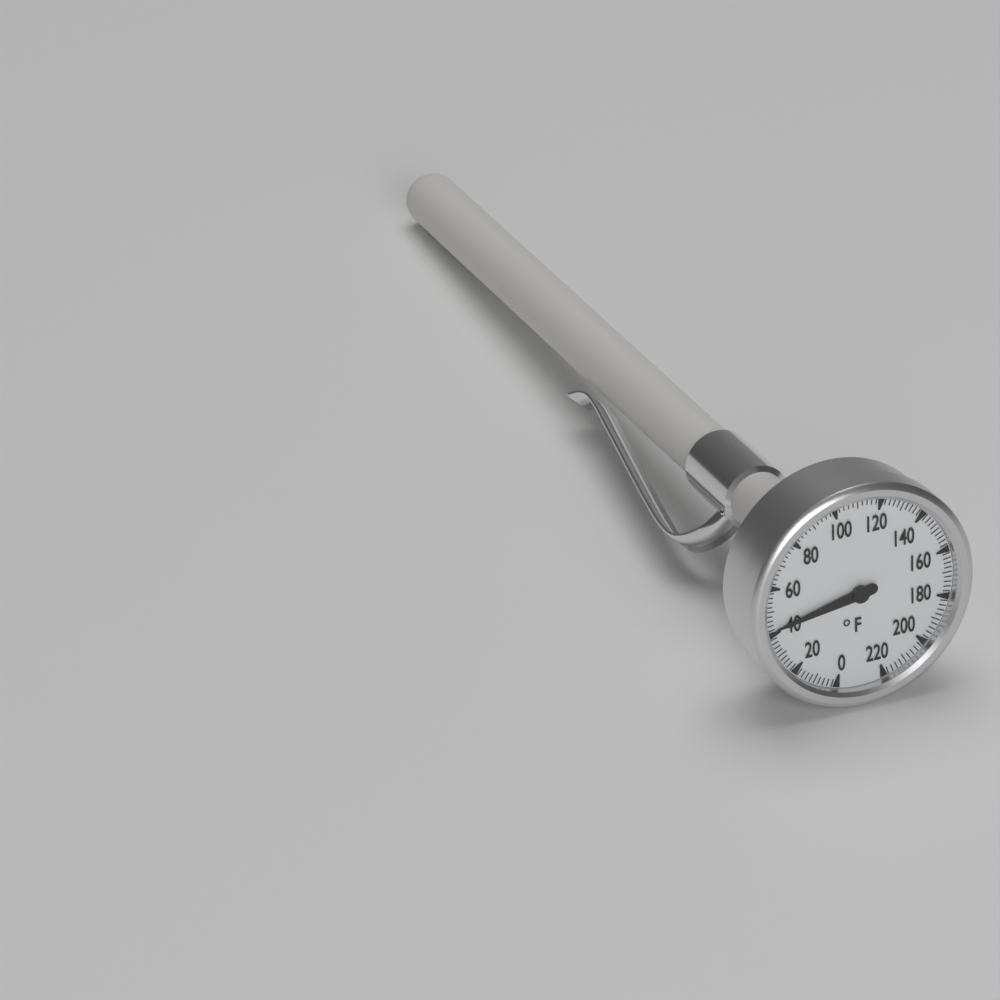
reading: 42 °F
